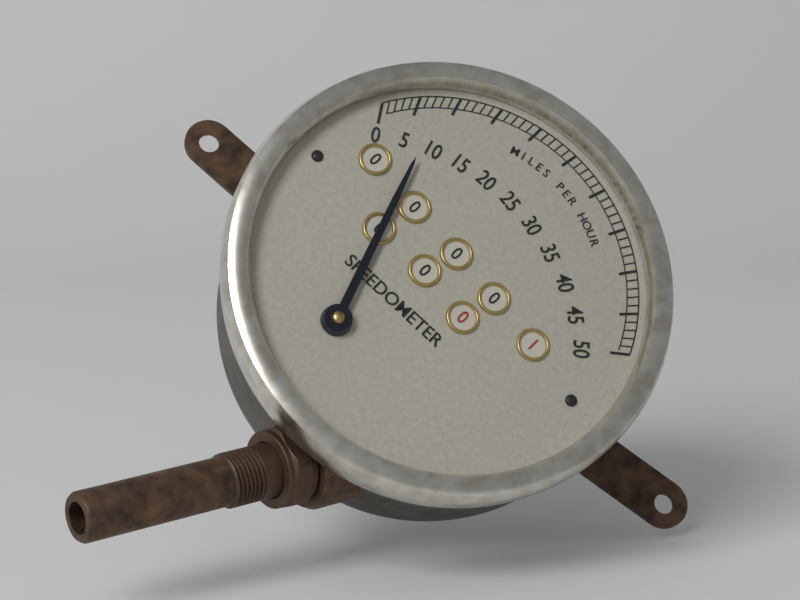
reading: 8 mph
